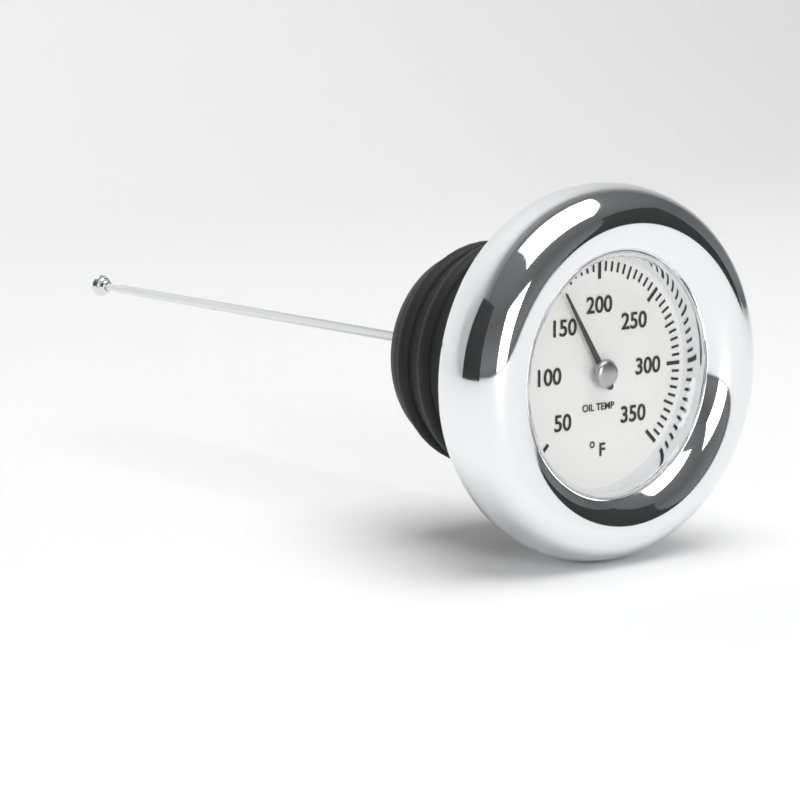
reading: 165 °F
